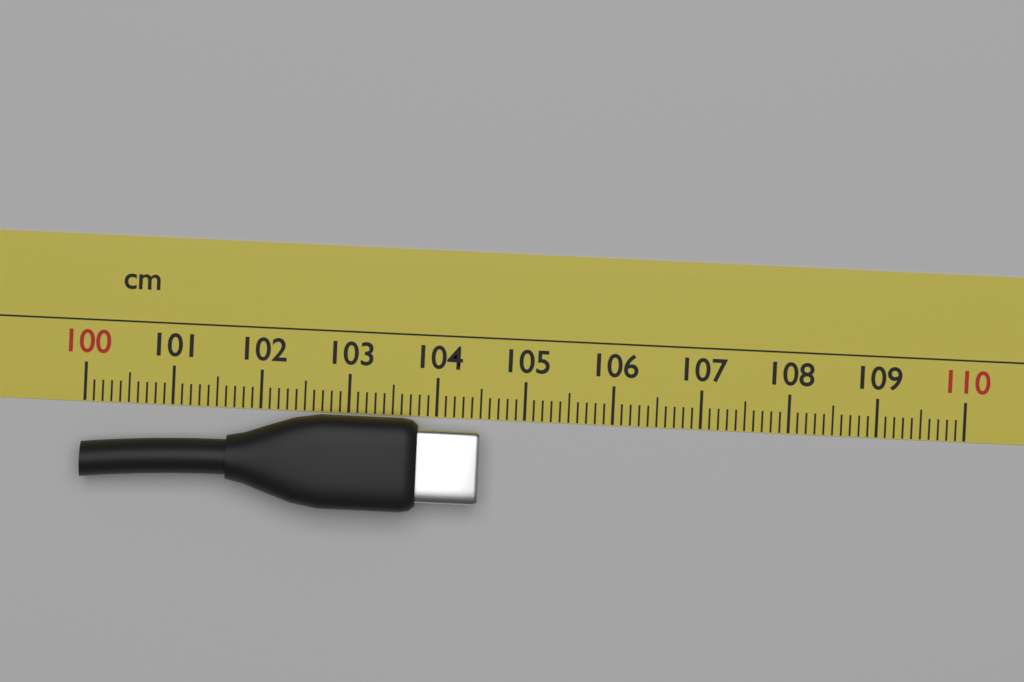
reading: 104.5 cm
